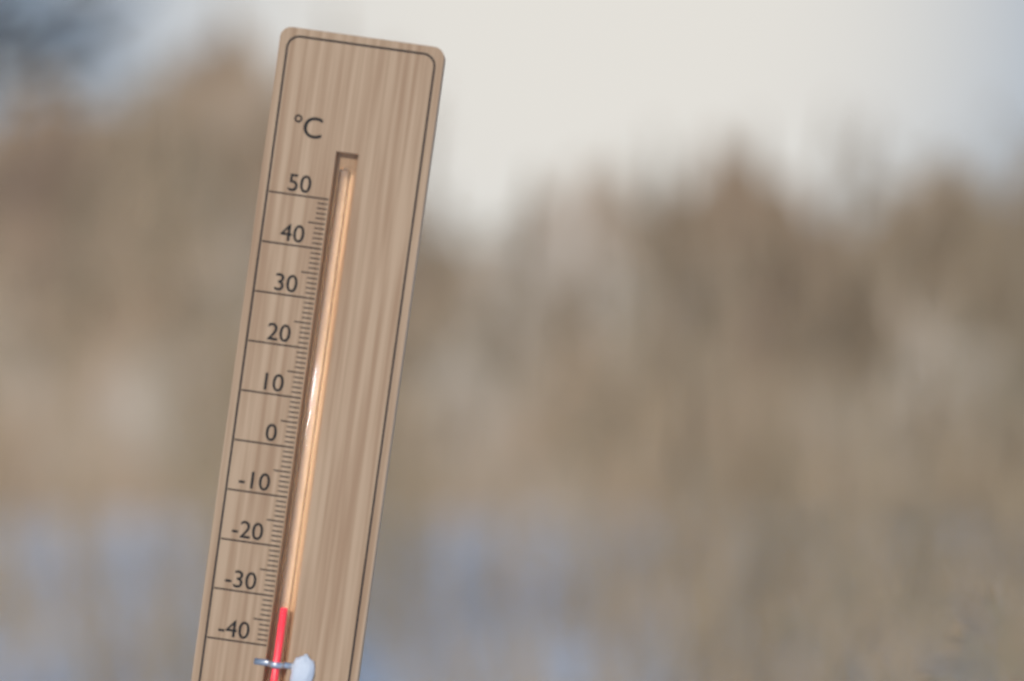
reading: -32 °C
